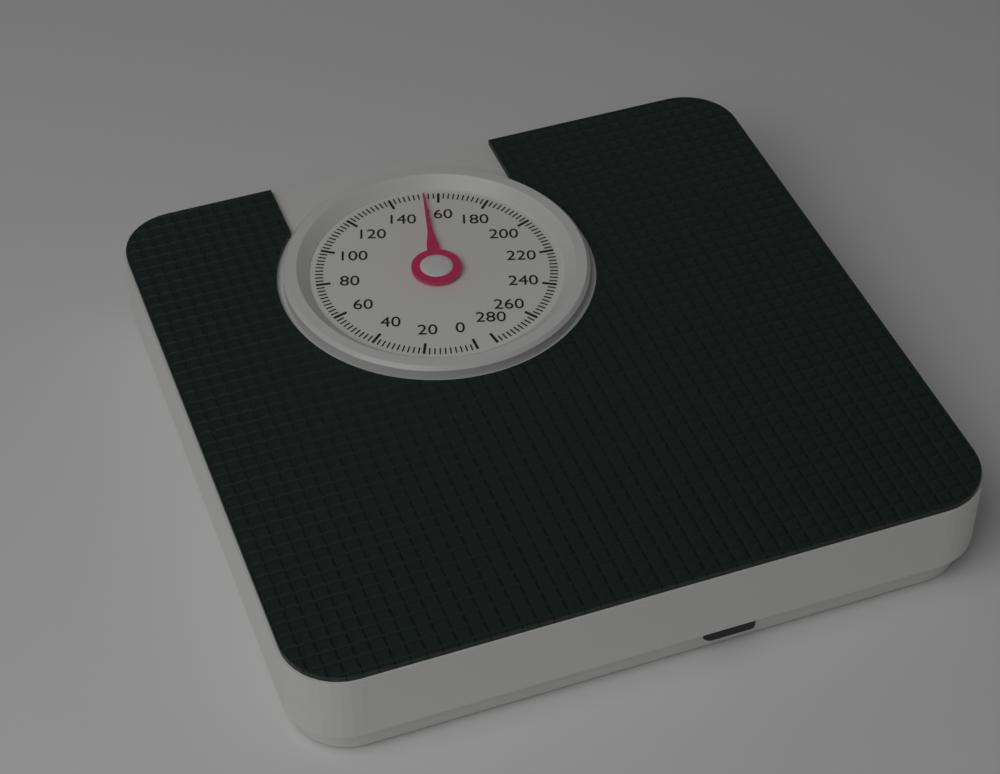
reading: 154 (no unit)
